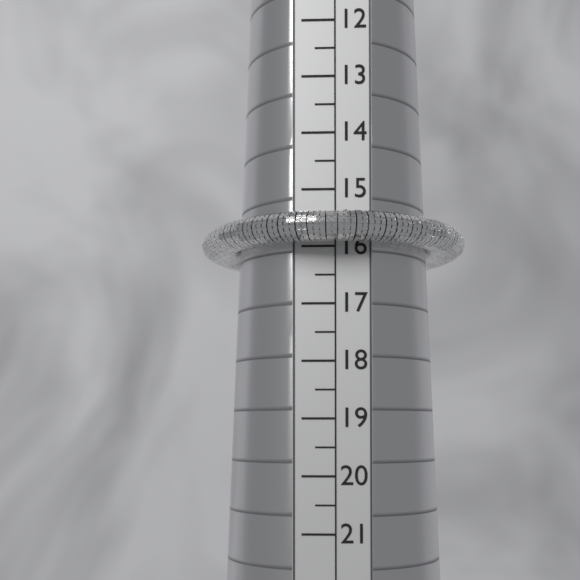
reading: 16.0 (no unit)
